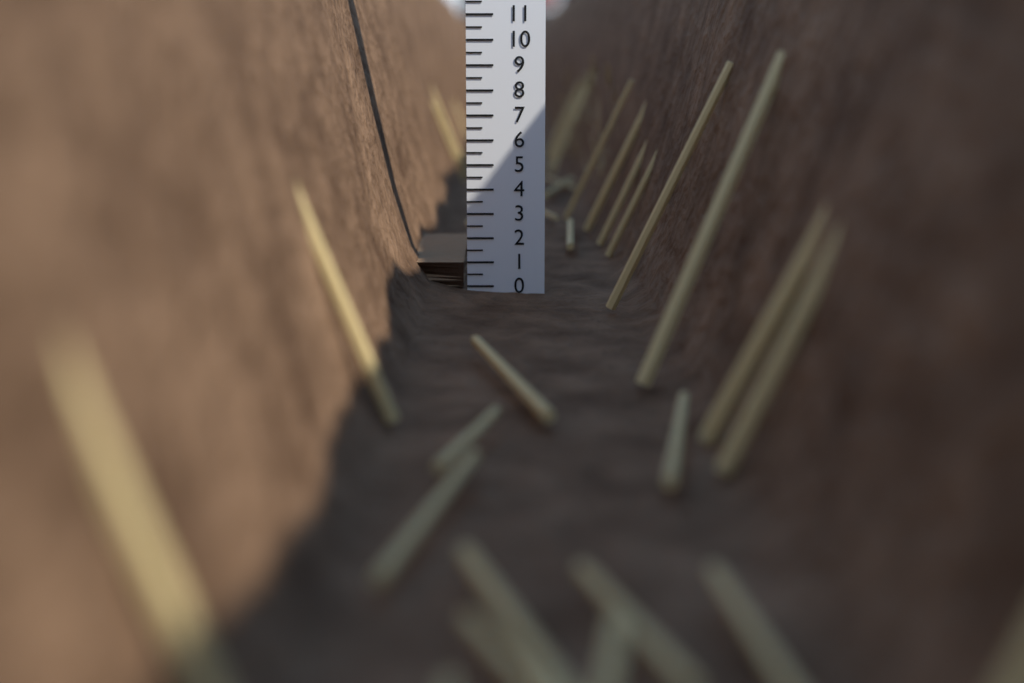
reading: 1.0 (no unit)
